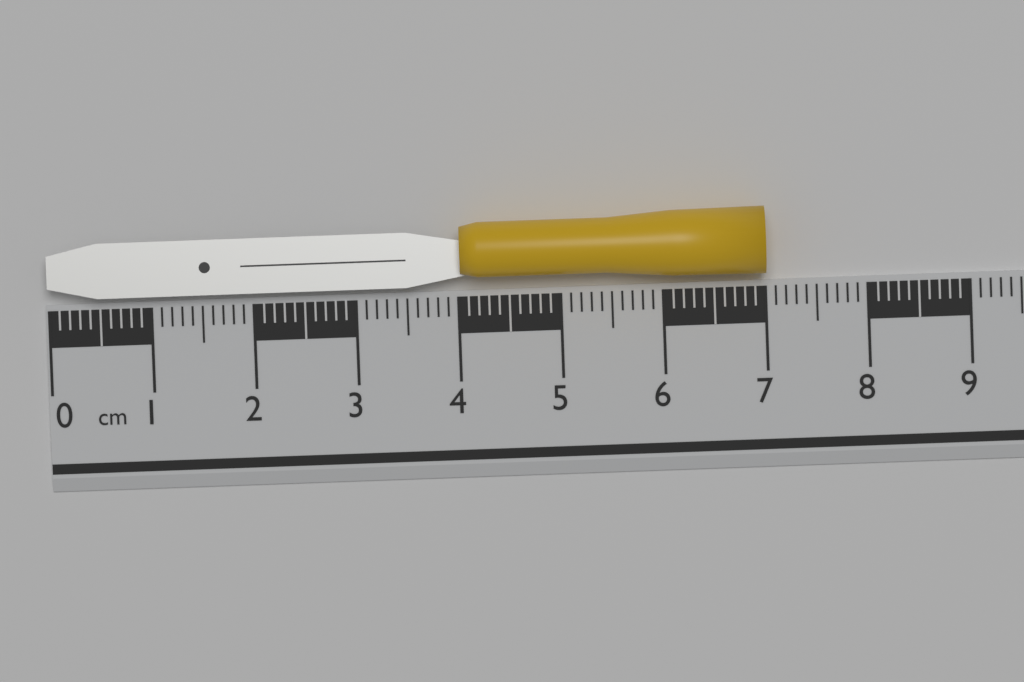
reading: 7.0 cm
